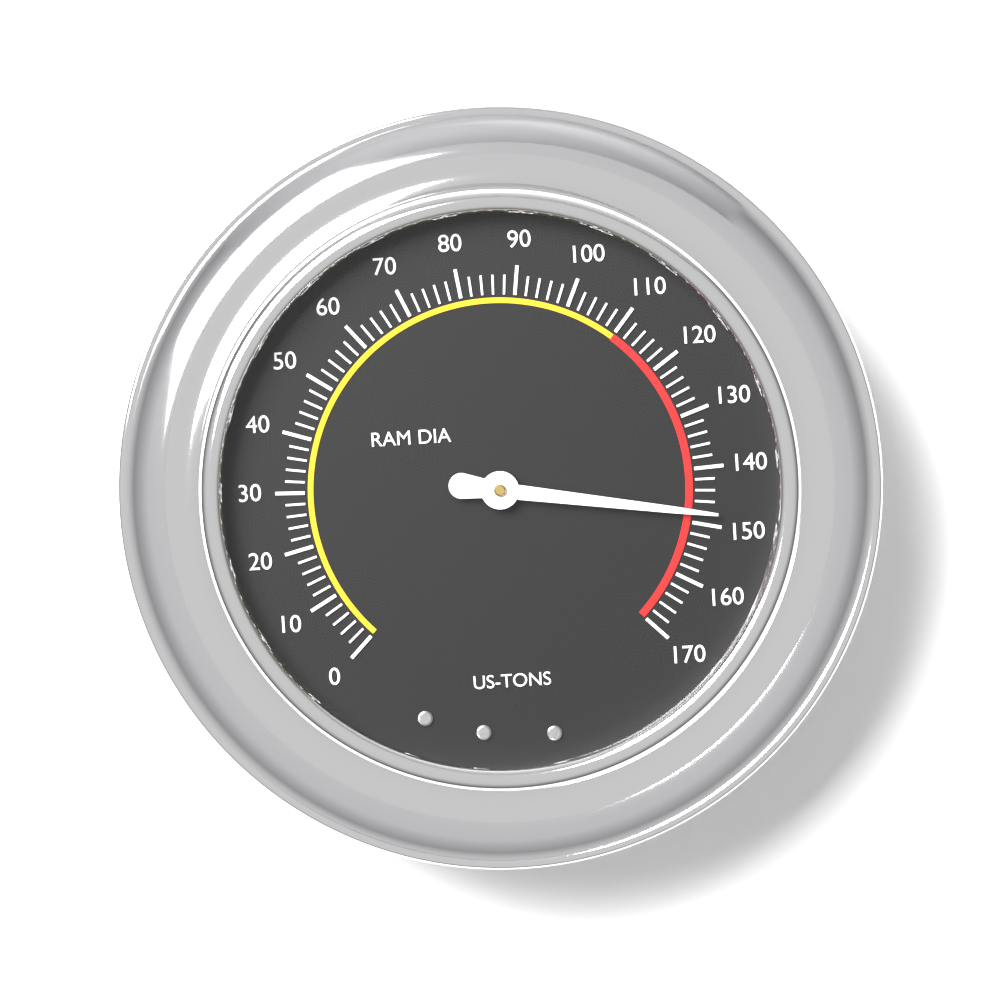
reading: 148 US-TONS
